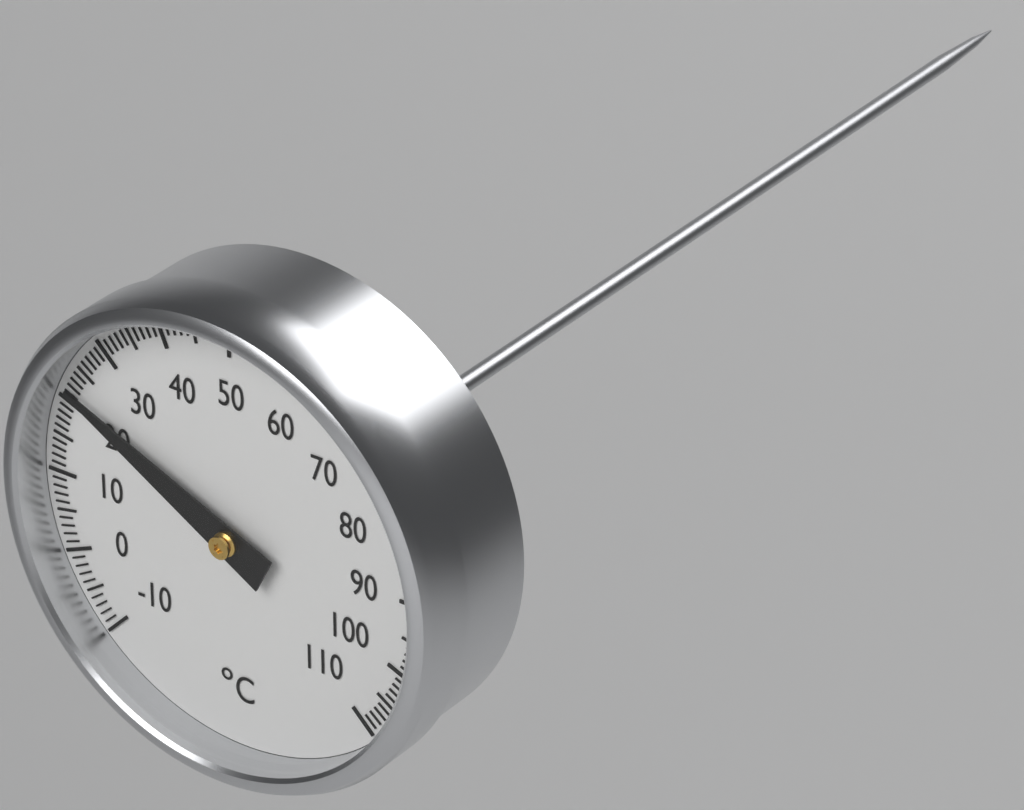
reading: 22 °C
